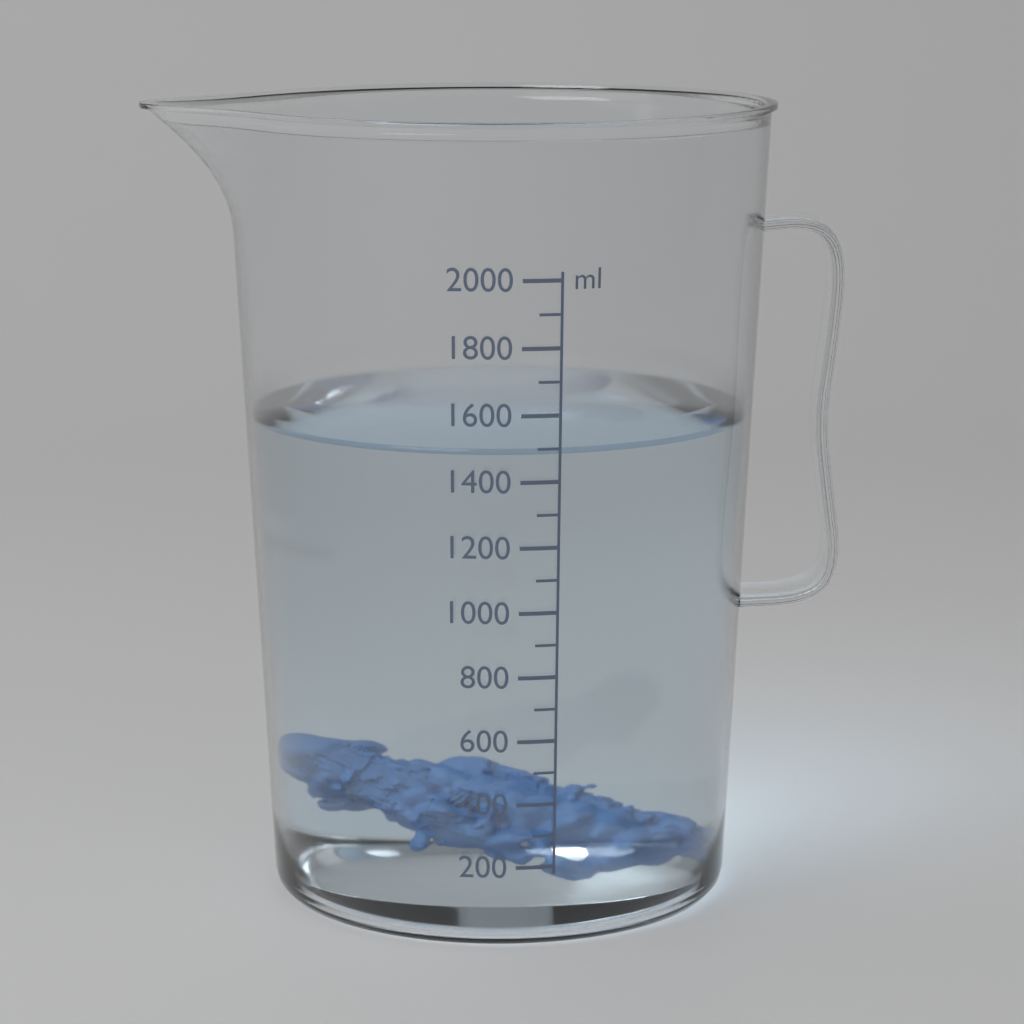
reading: 1500 ml
